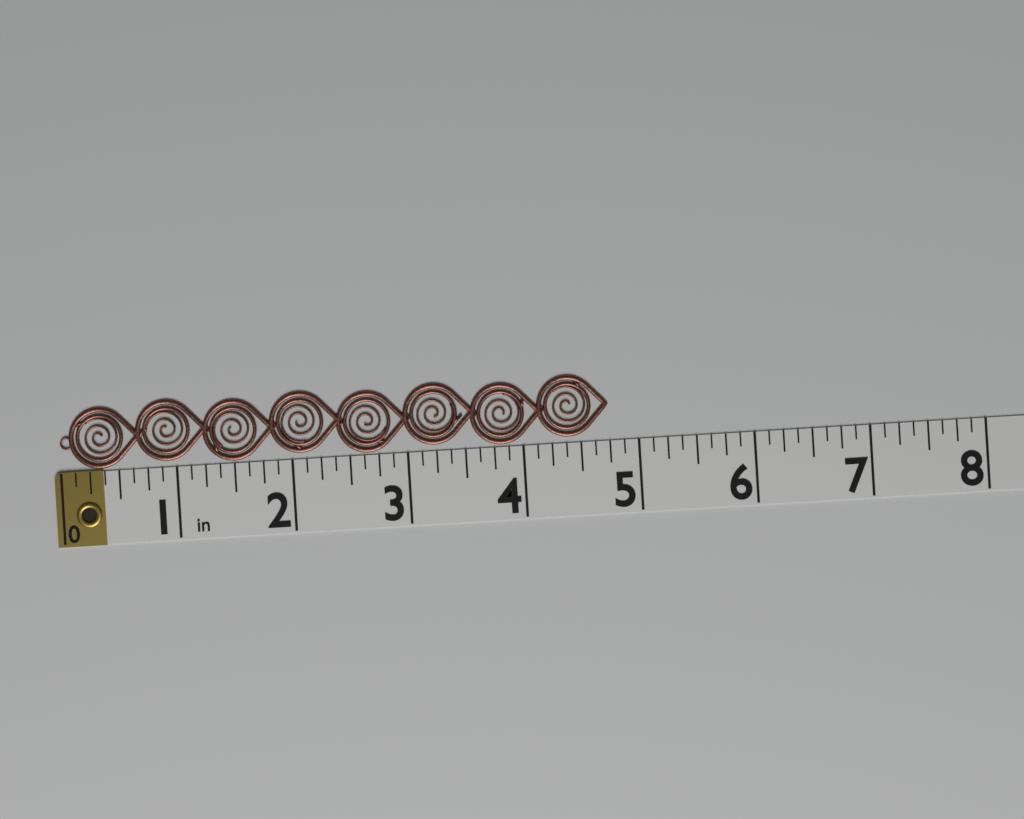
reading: 4.750 in
